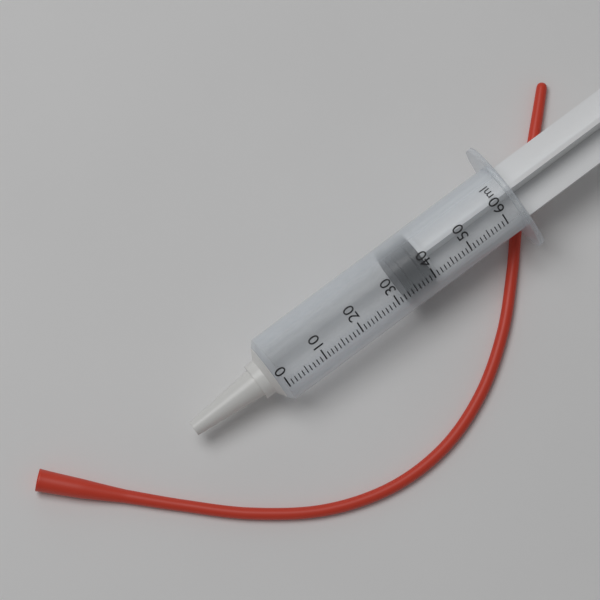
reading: 33 ml
